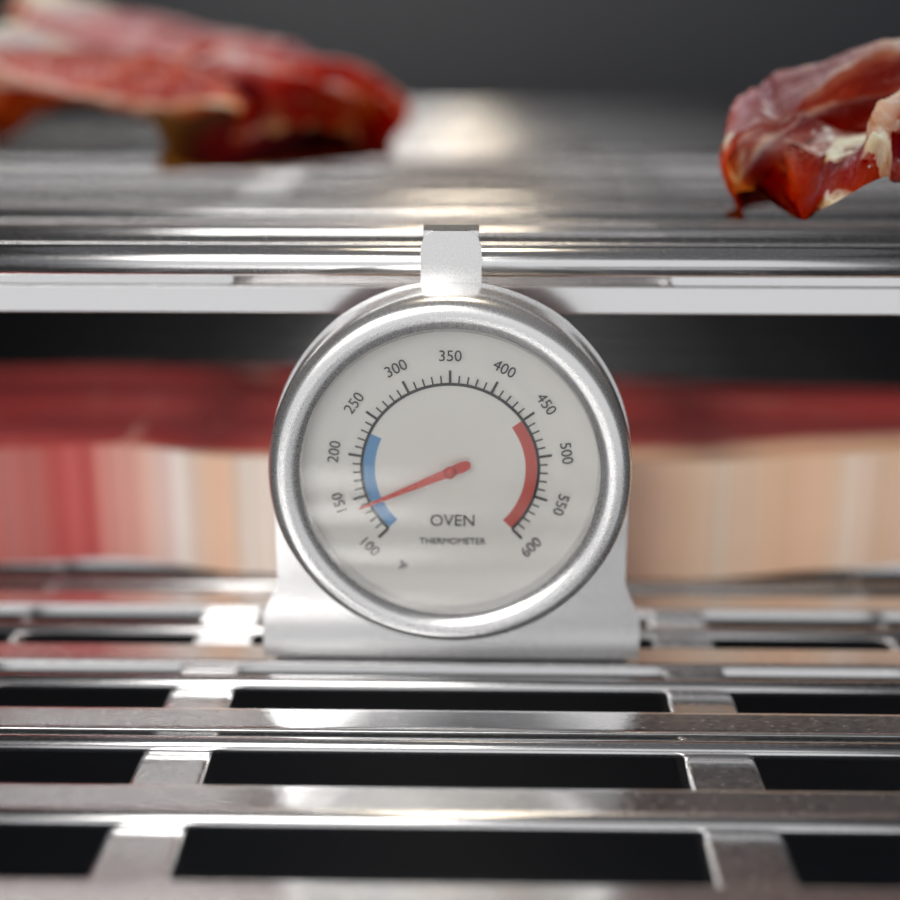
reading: 140 °F
